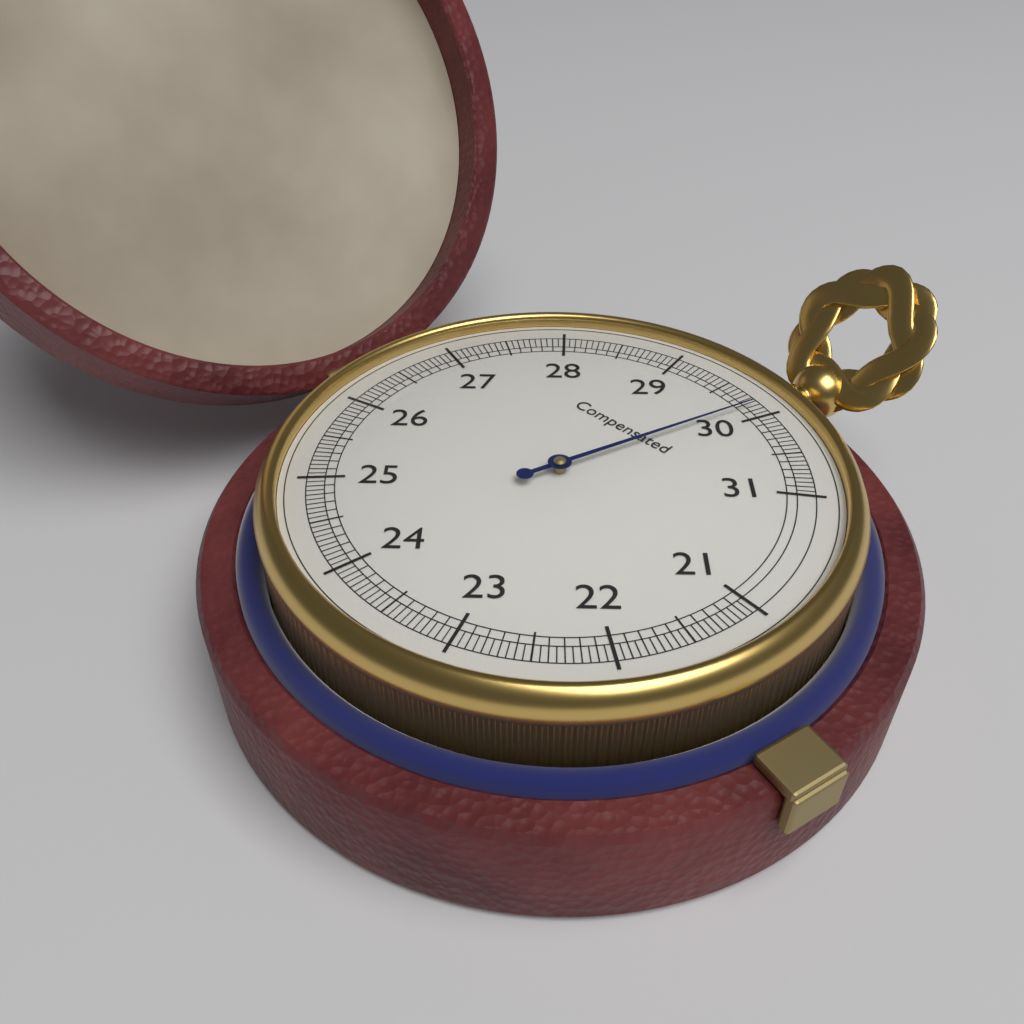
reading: 29.85 (no unit)
